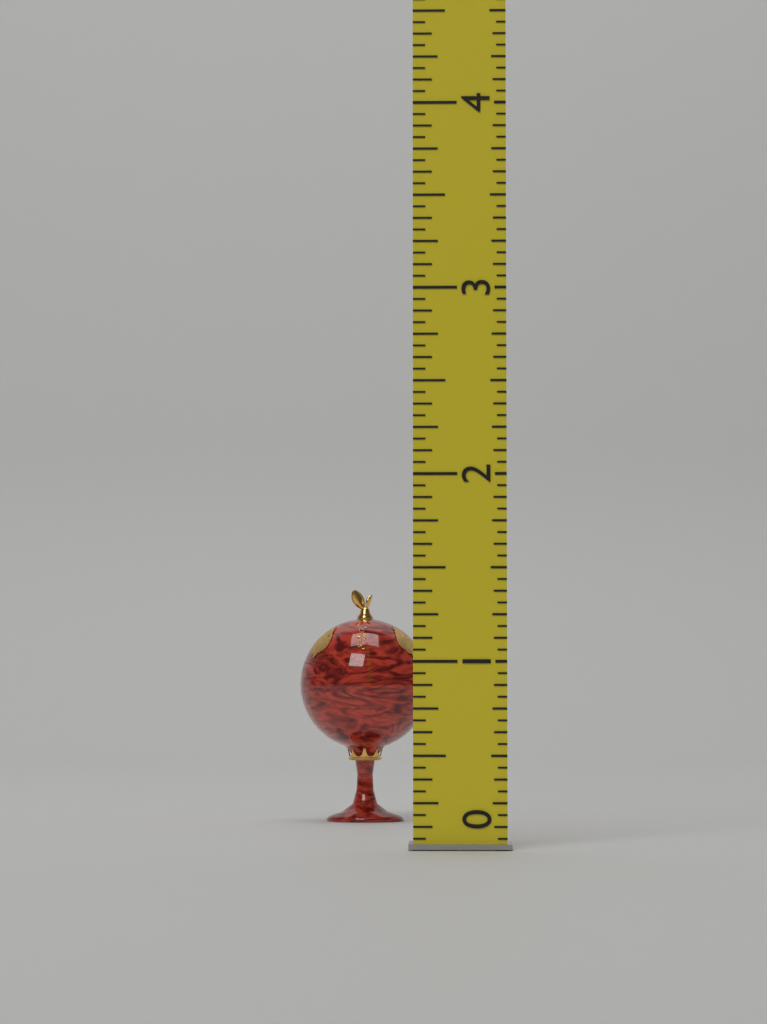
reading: 1.5000 (no unit)
